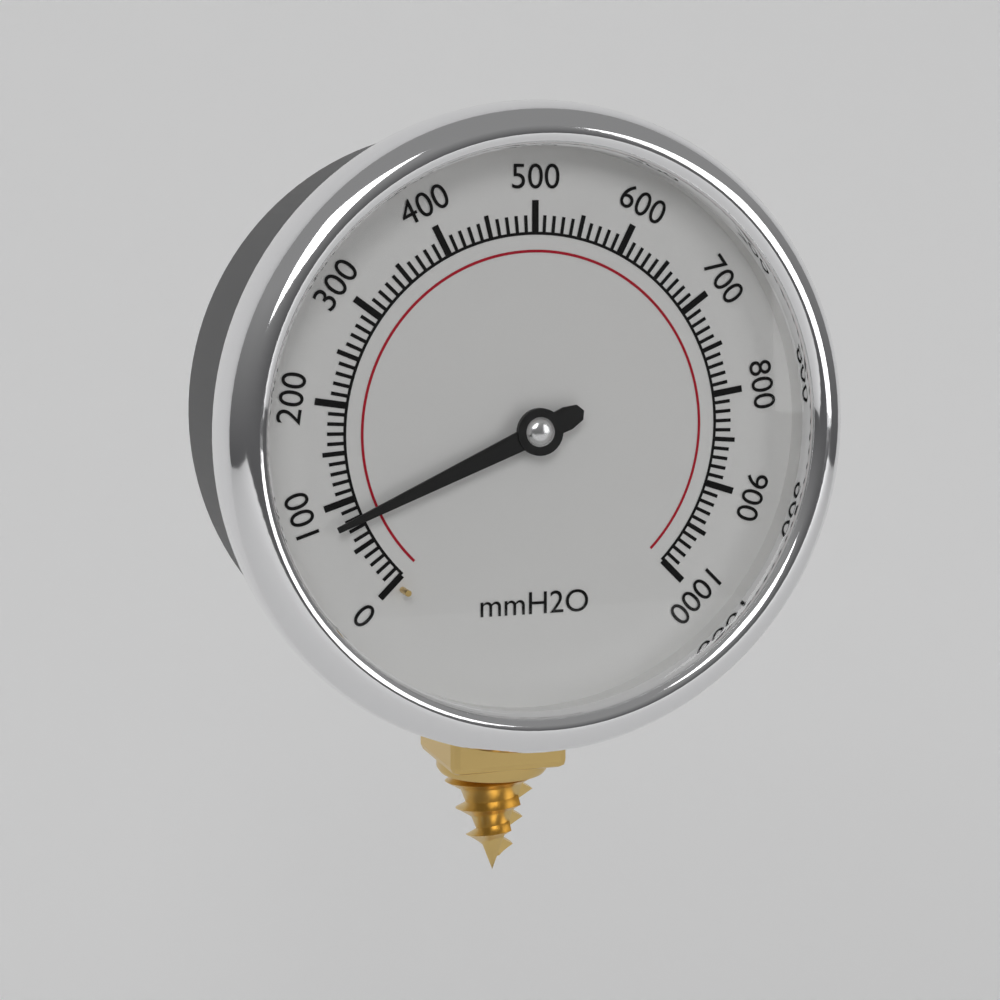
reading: 80 mmH2O
